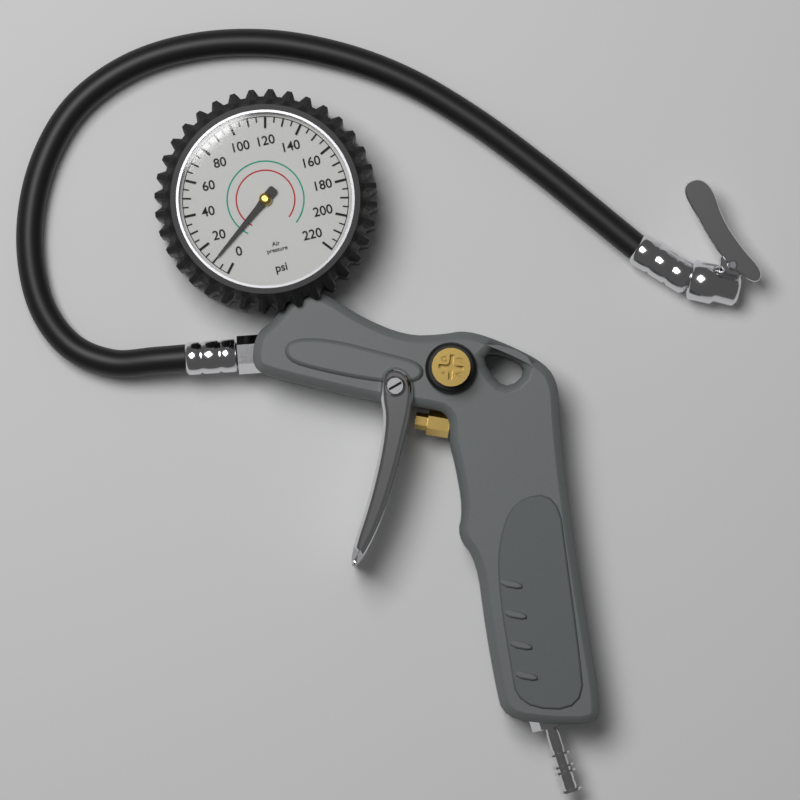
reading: 10 psi
